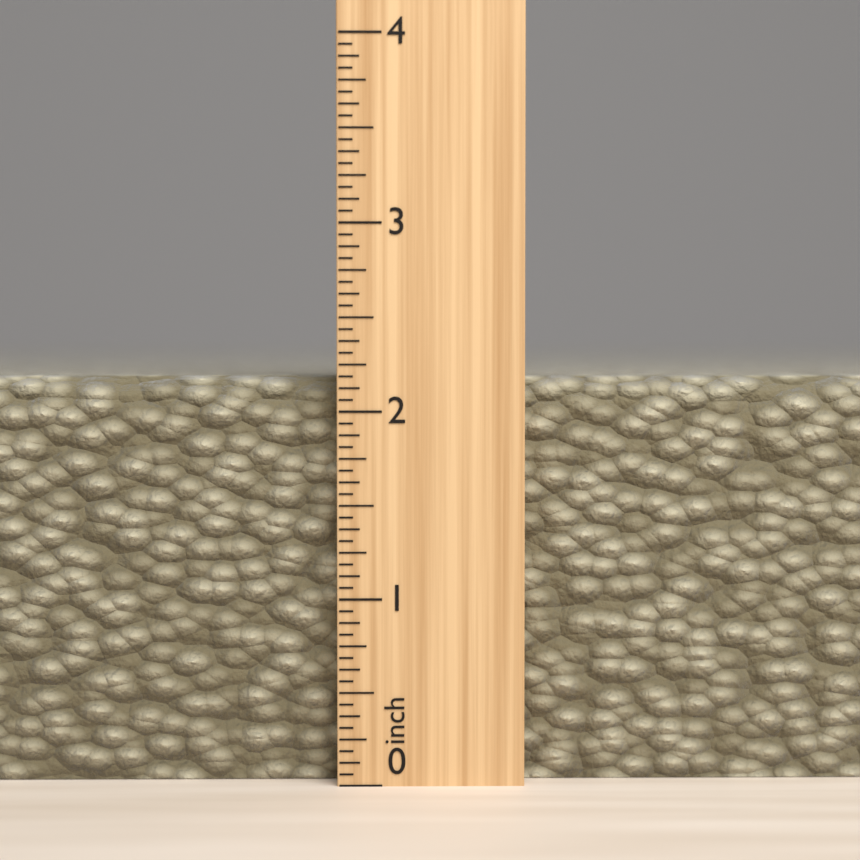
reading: 2.1875 inch
